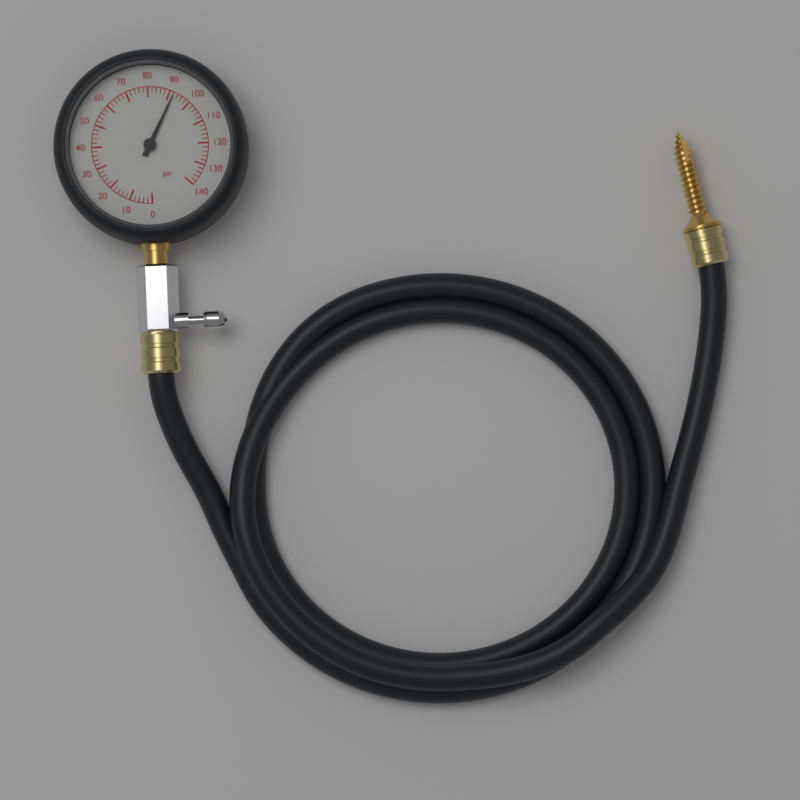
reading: 92 psi
